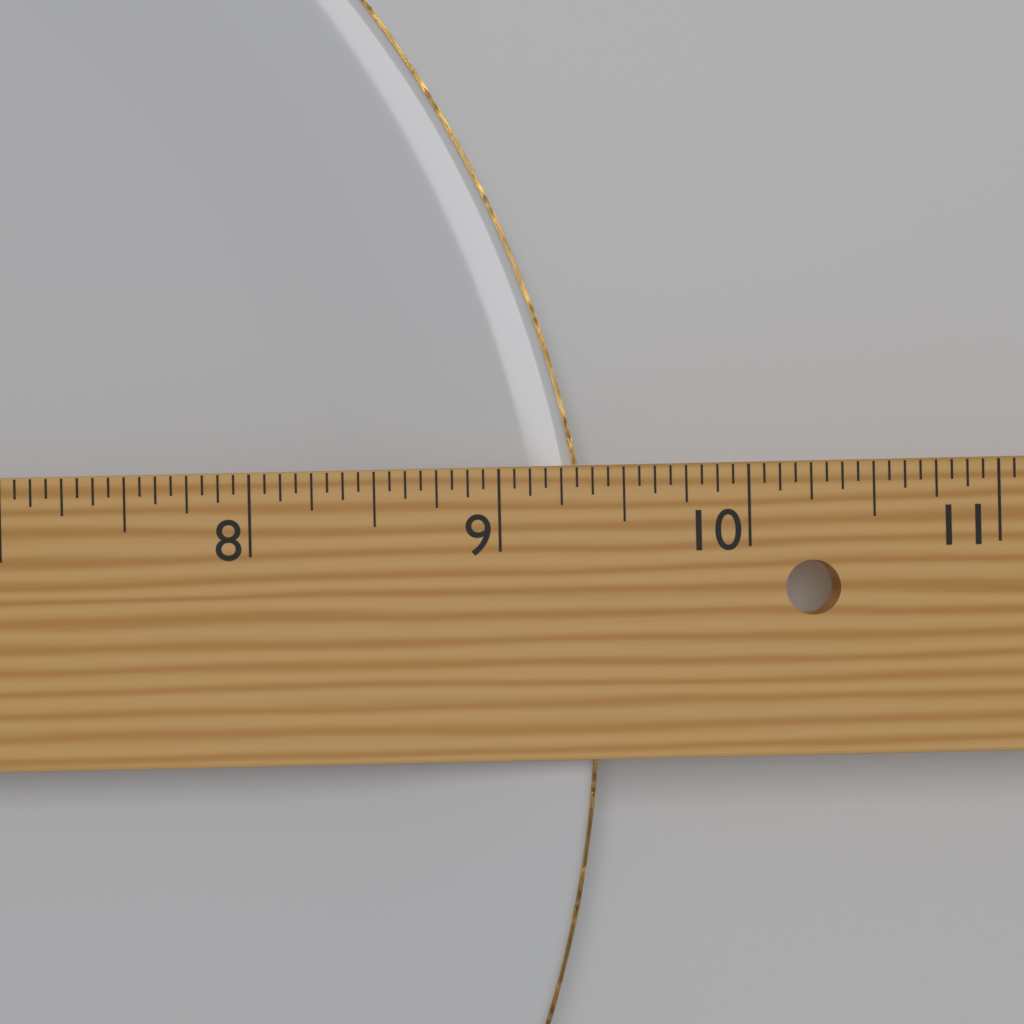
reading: 9.4000 in
